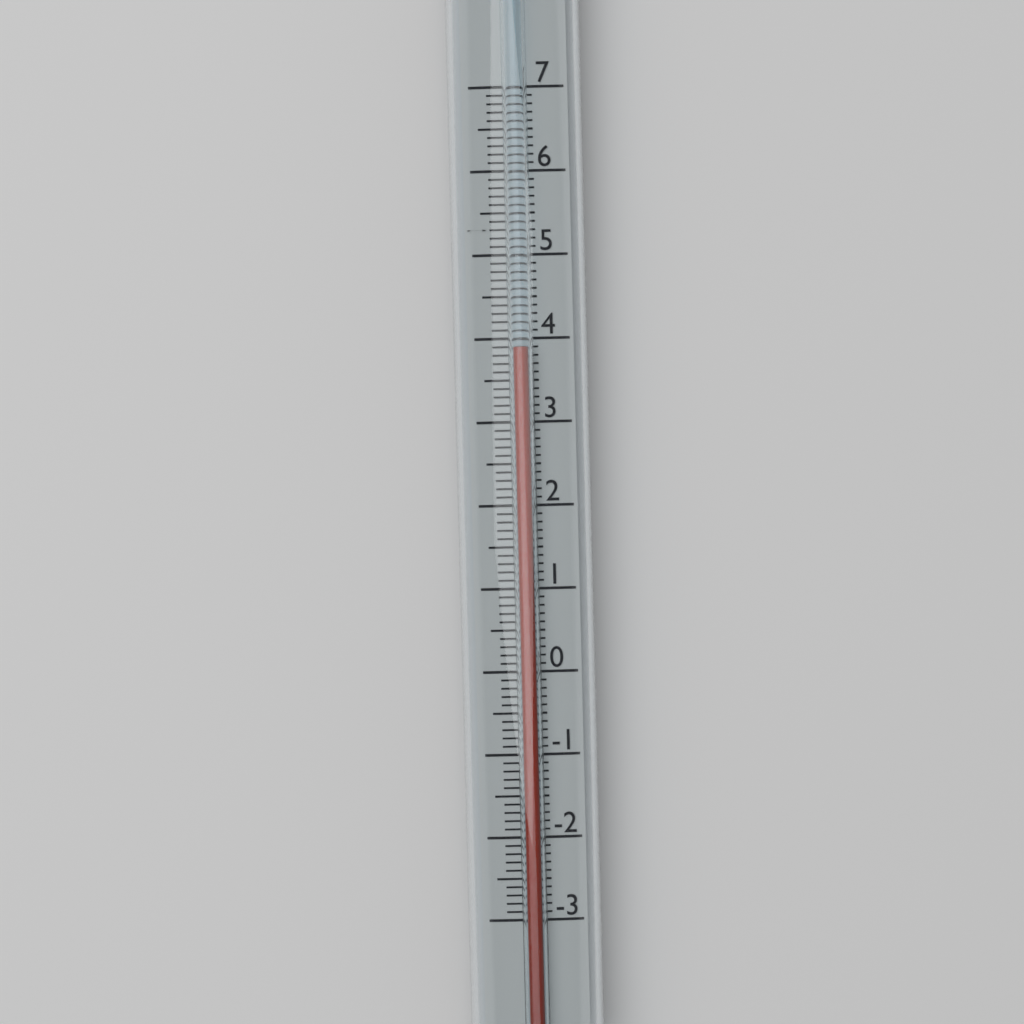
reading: 3.9 (no unit)
